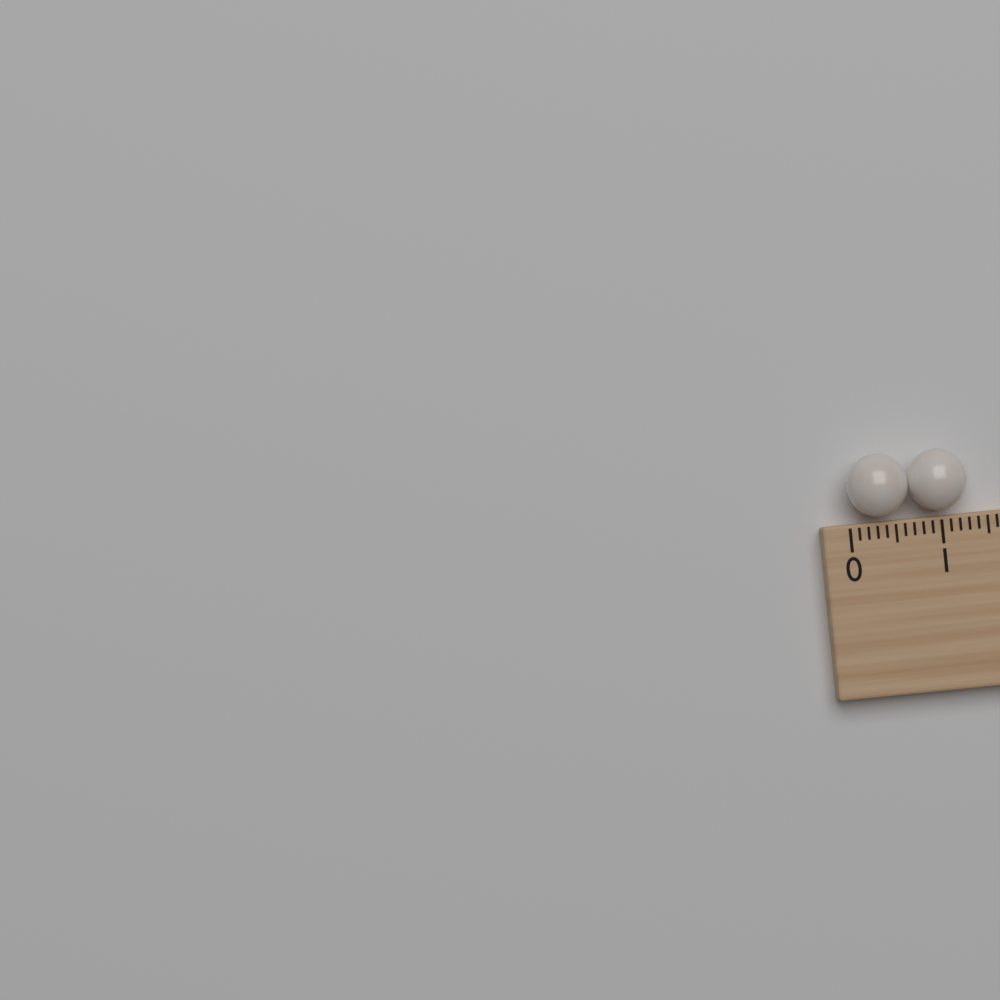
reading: 1.3 (no unit)
